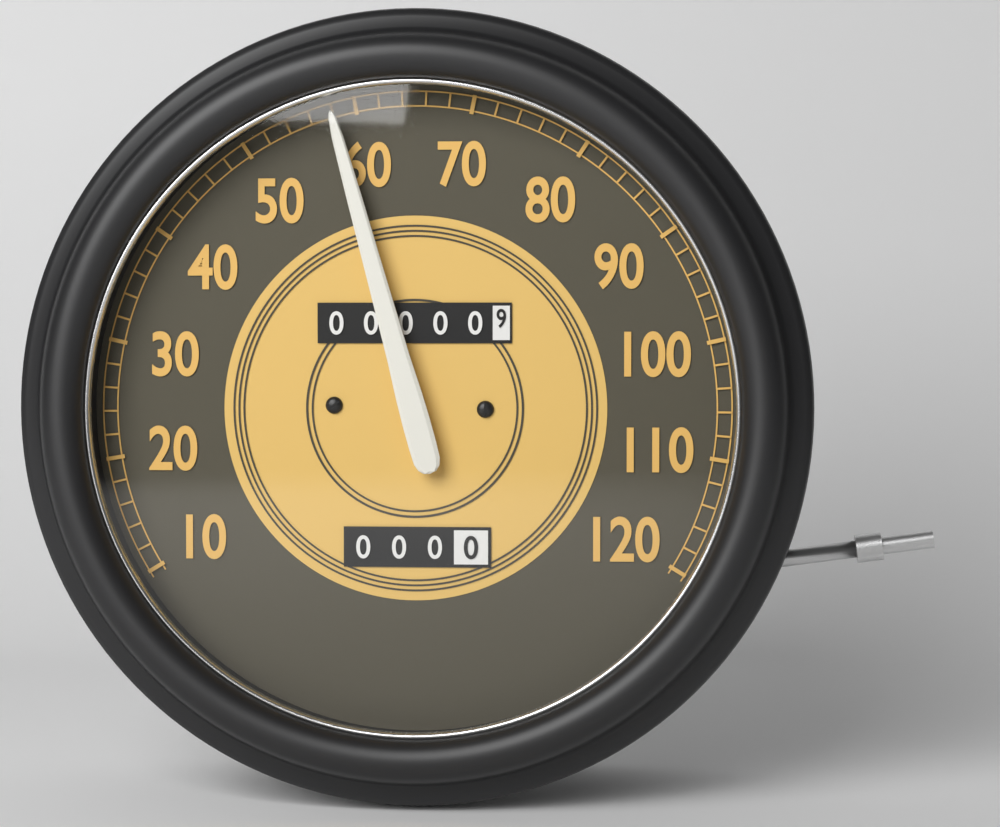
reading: 58 (no unit)
